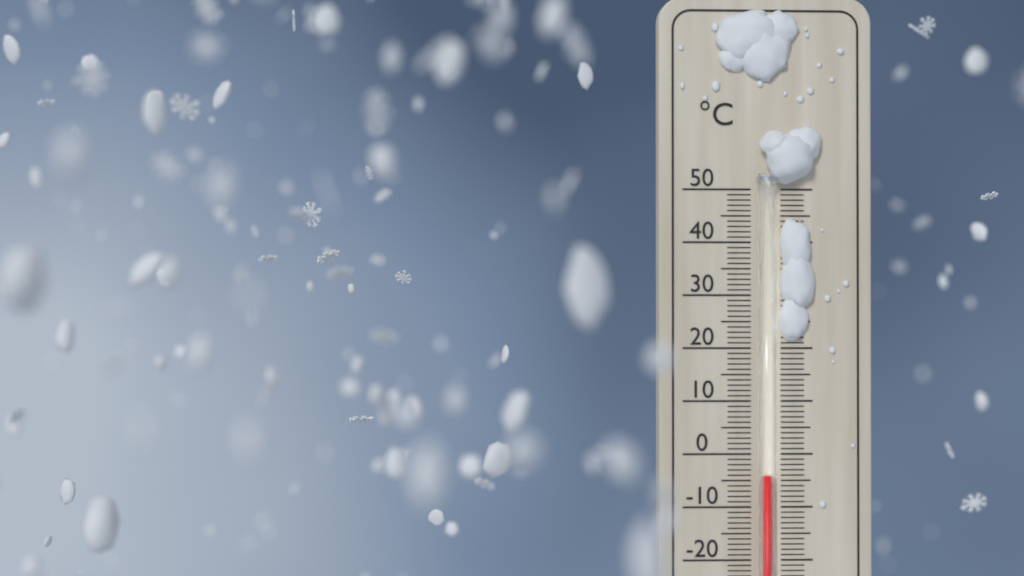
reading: -4 °C
